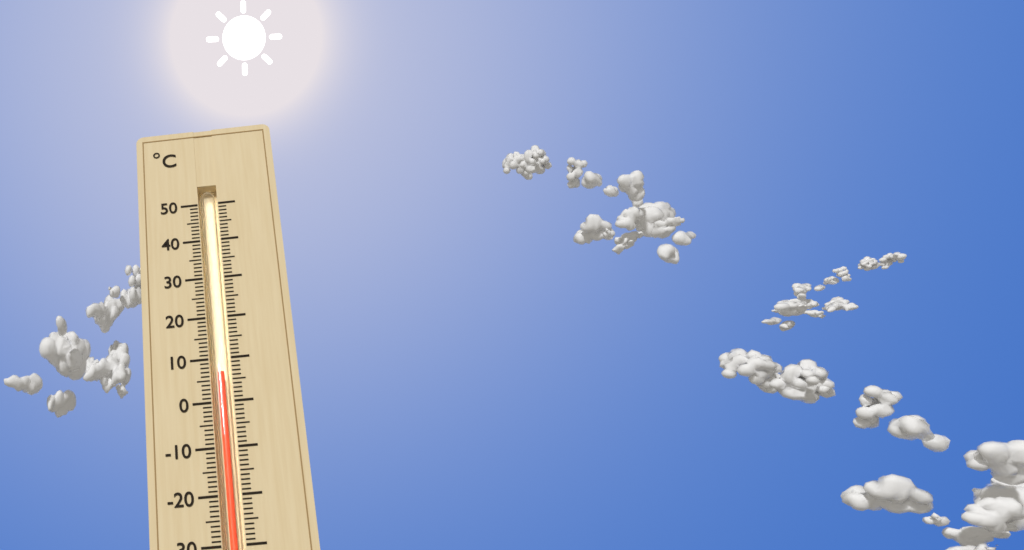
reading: 7 °C
